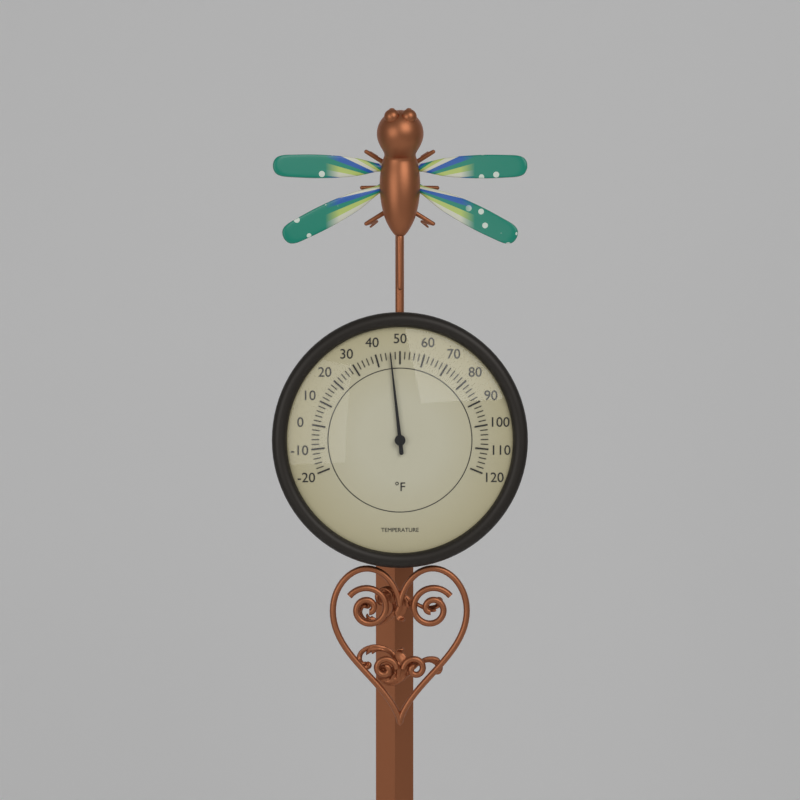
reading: 46 °F
